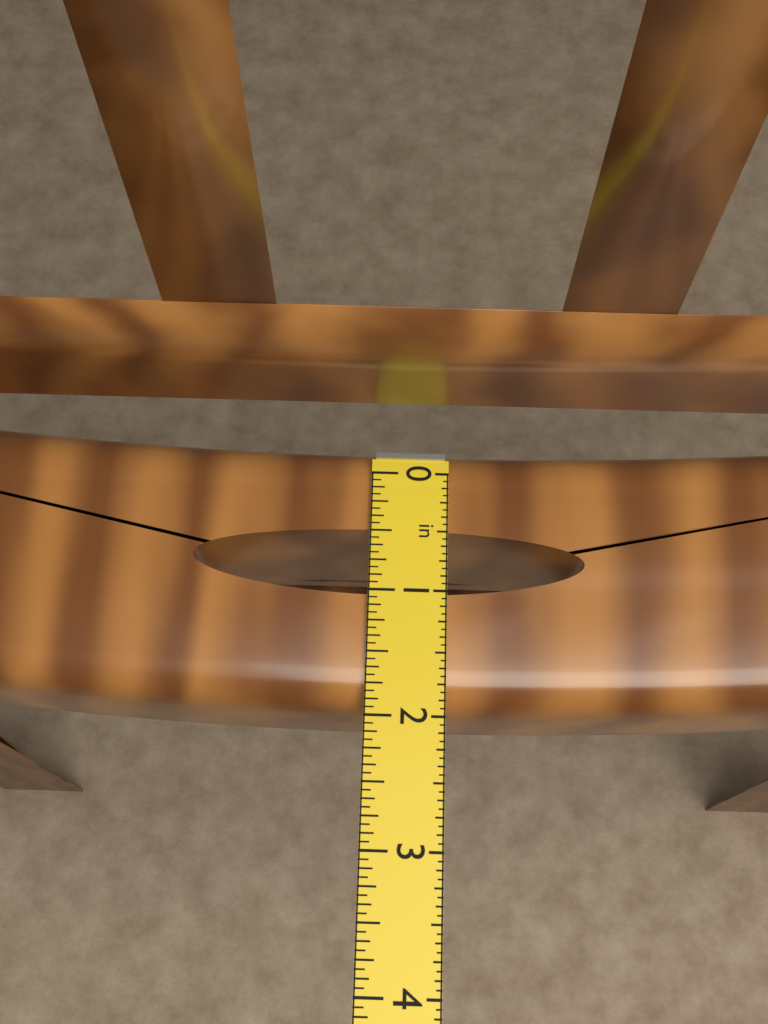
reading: 1.9375 in
